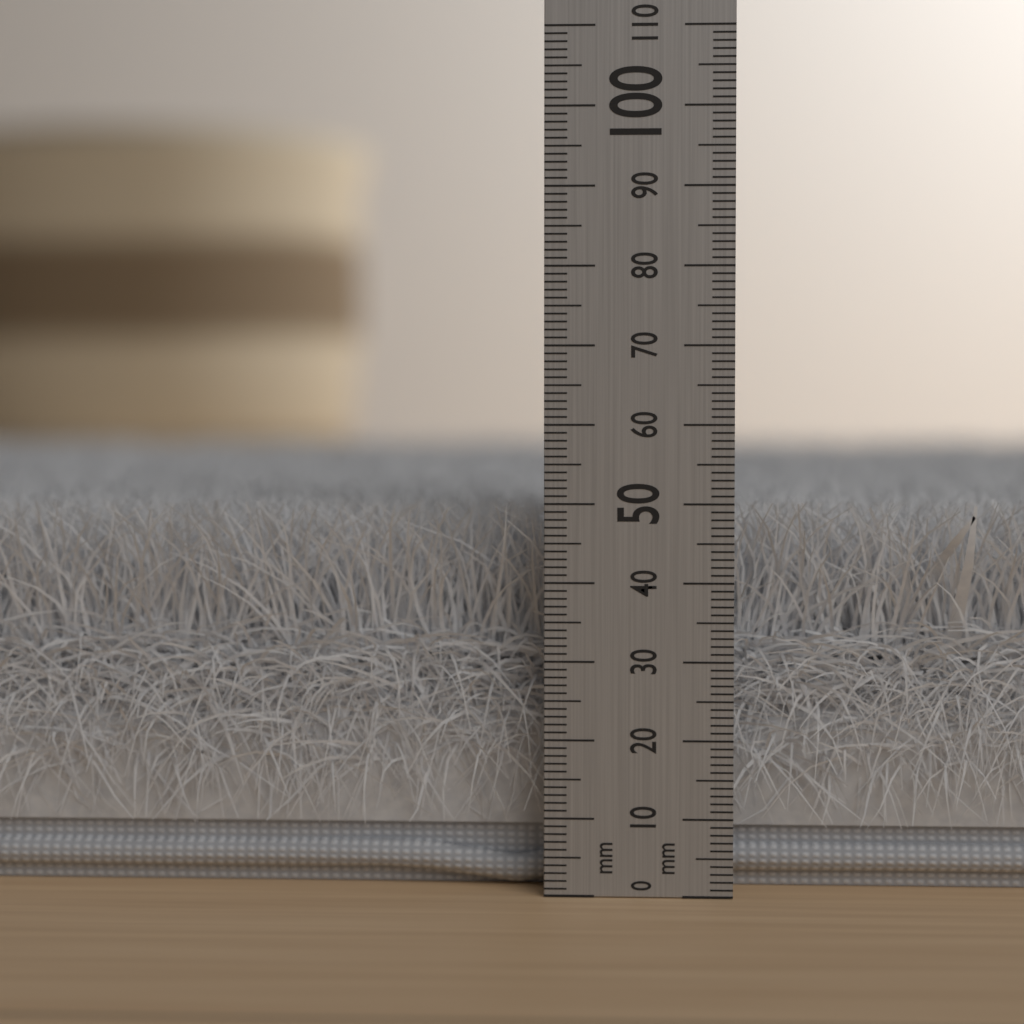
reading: 50 mm
